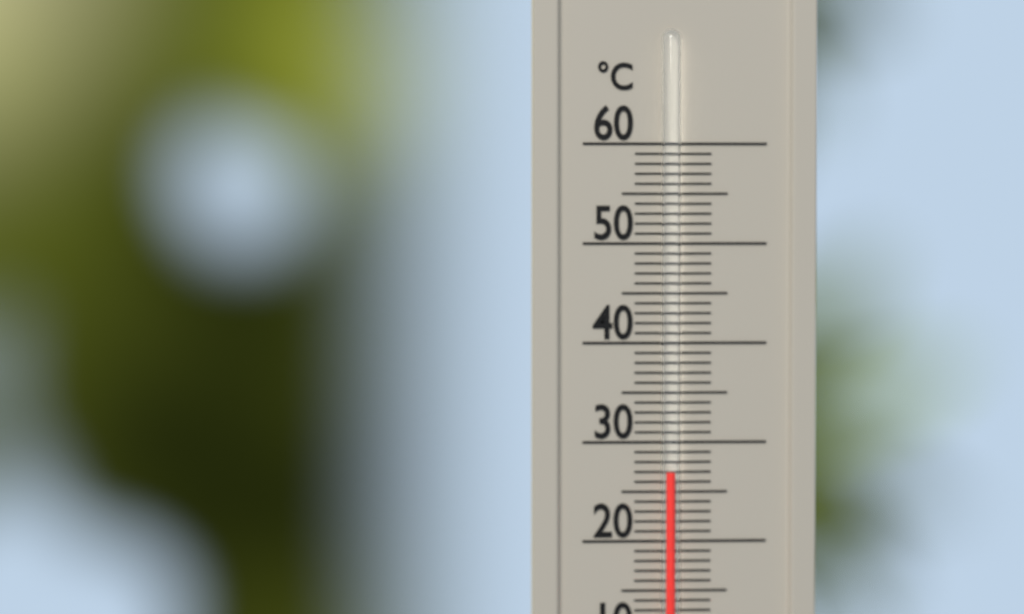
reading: 27 °C
